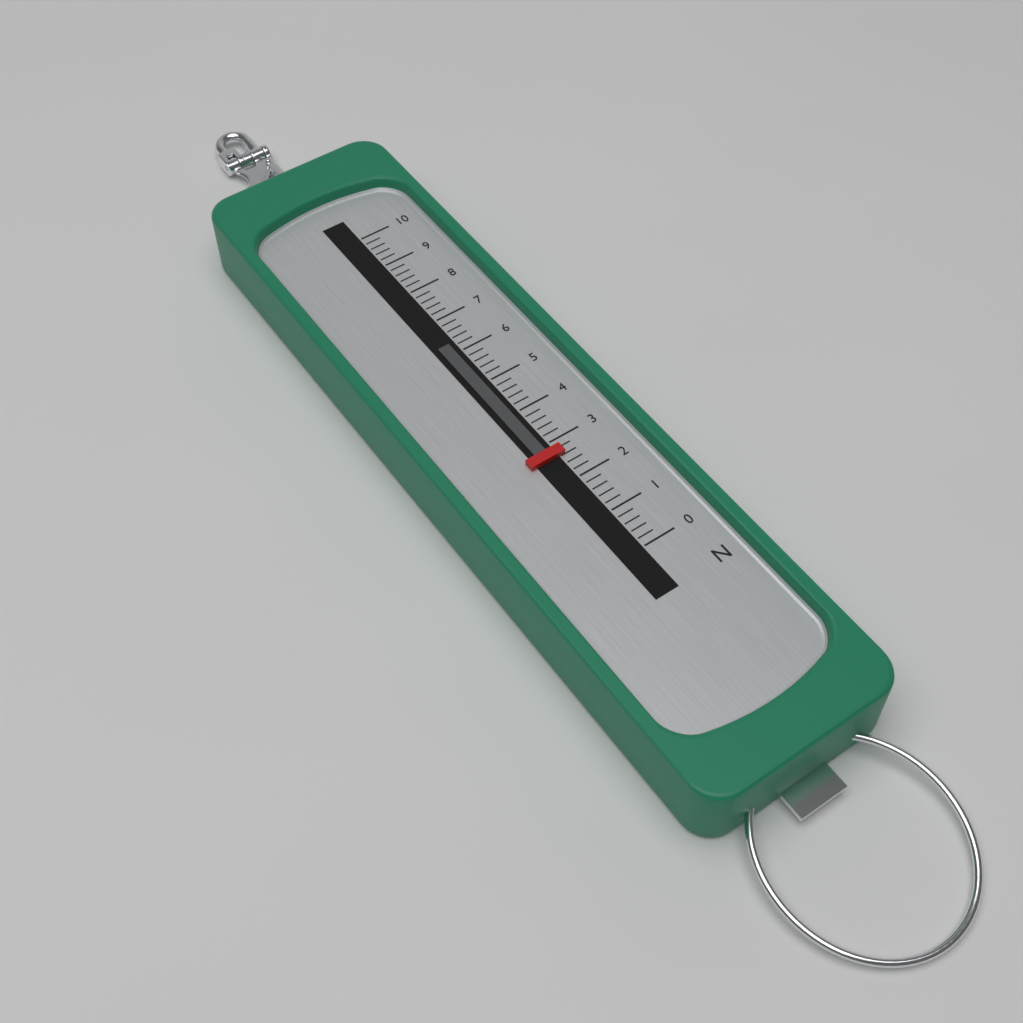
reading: 2.6 N
